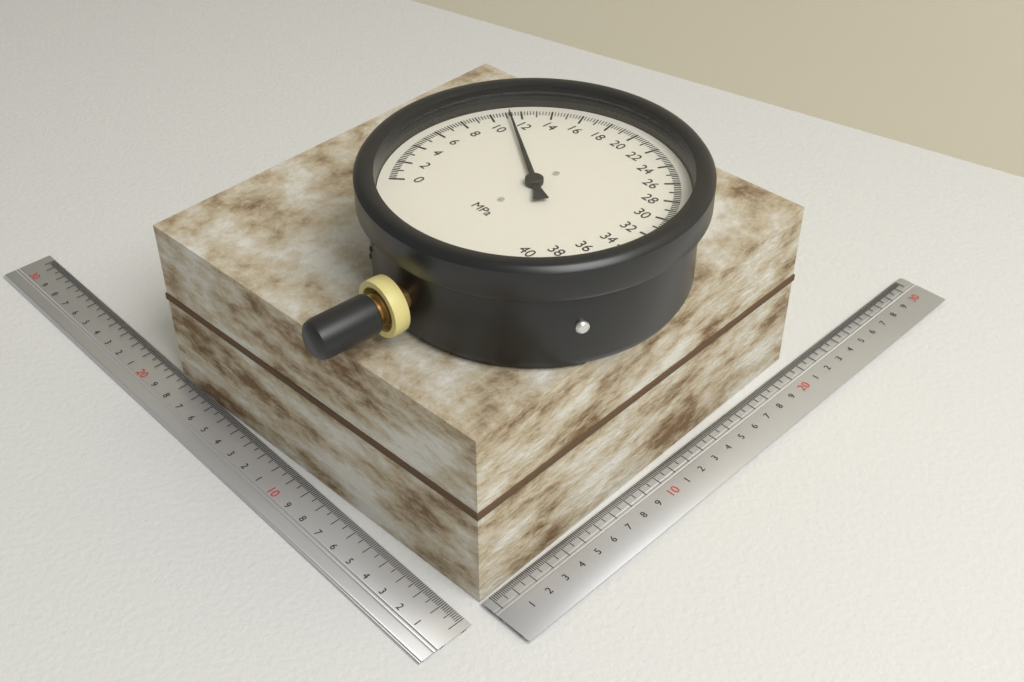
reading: 11.2 MPa
